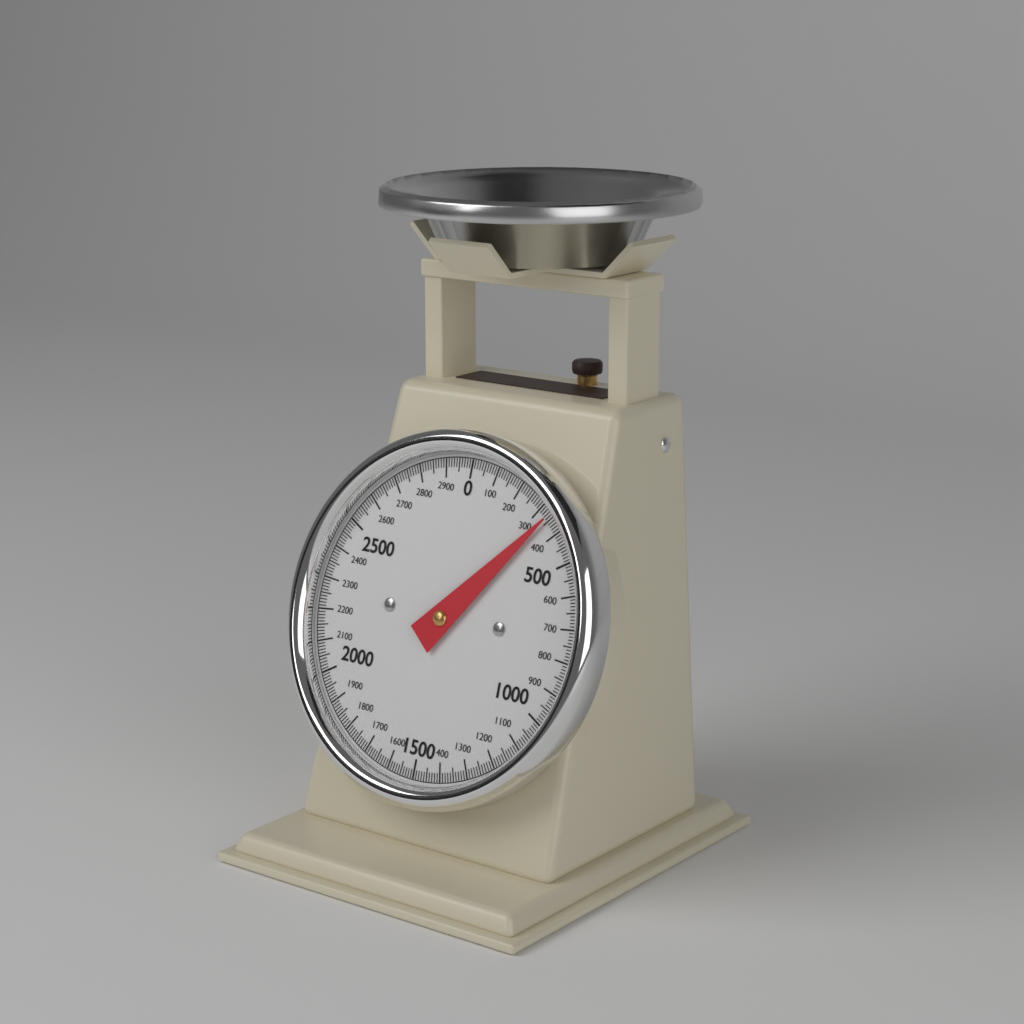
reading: 340 g
